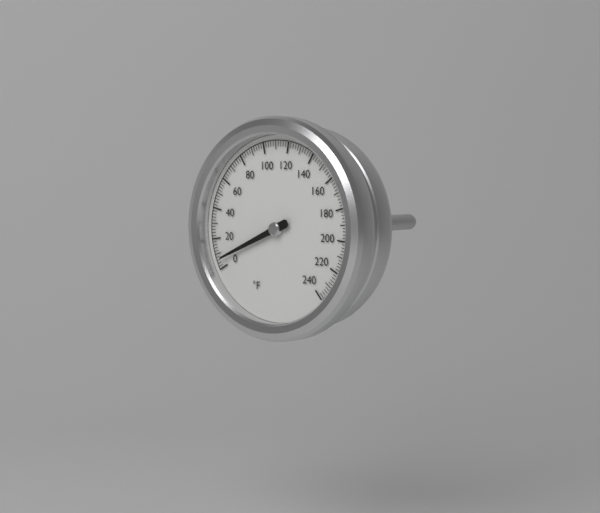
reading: 6 °F
